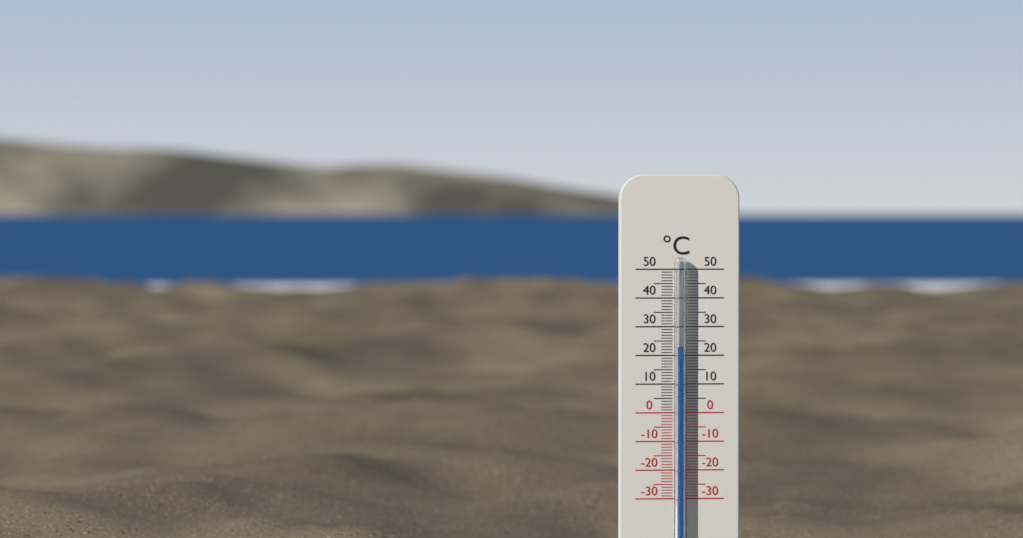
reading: 23 °C
